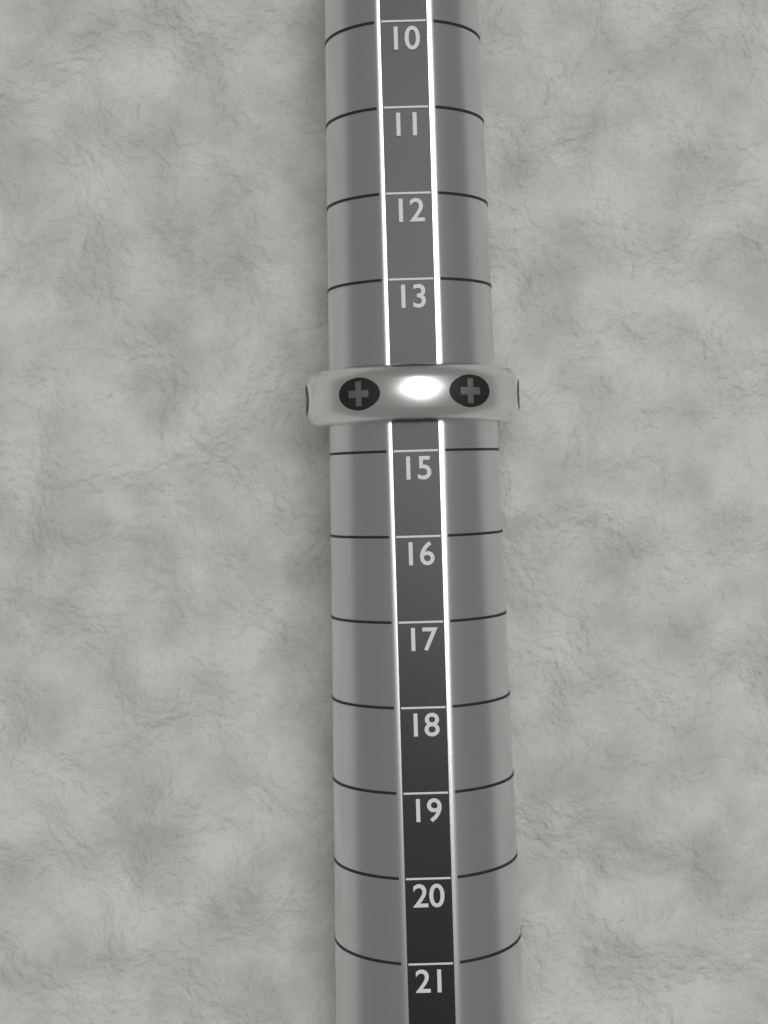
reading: 14 (no unit)
